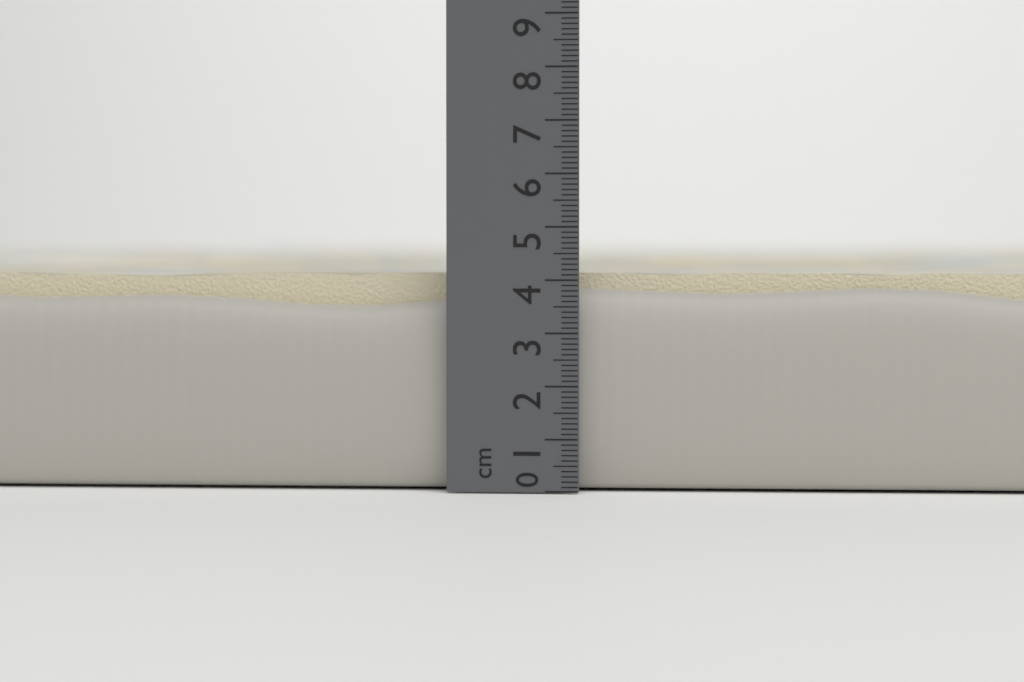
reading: 4.3 cm
